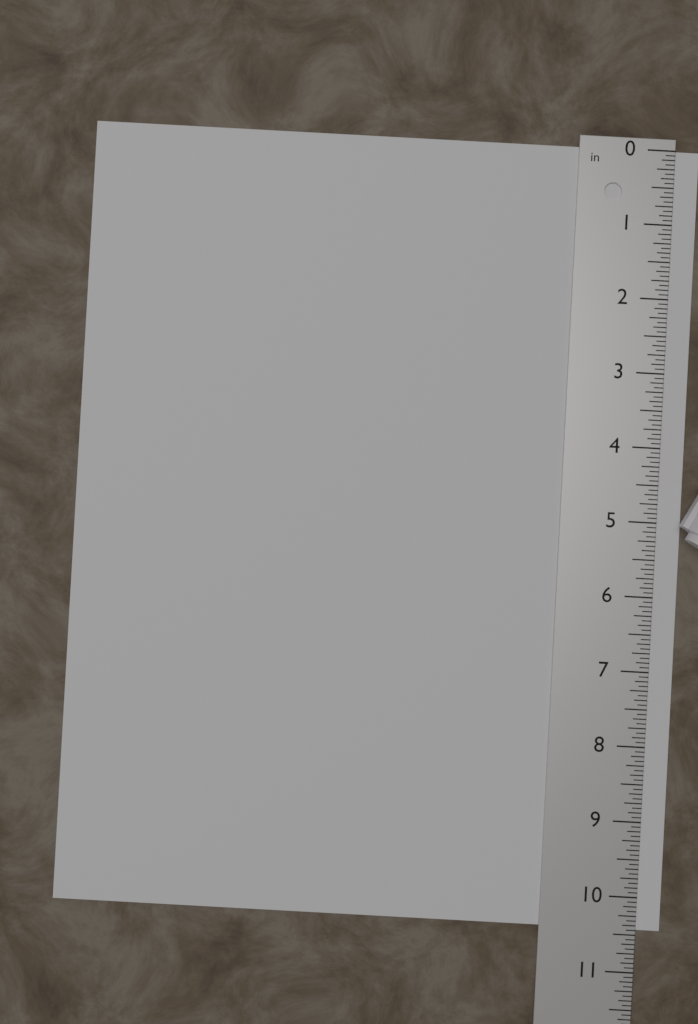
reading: 10.4375 in
